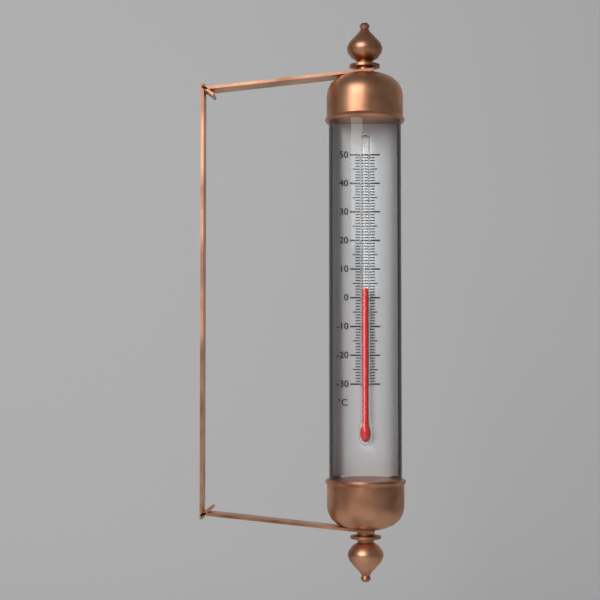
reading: 3 °C
